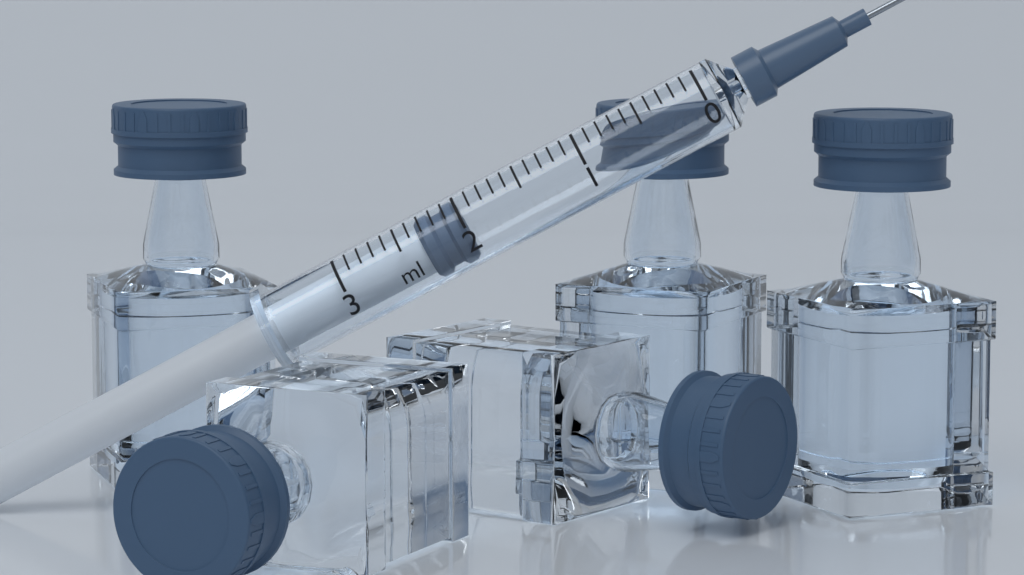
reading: 2.0 ml
